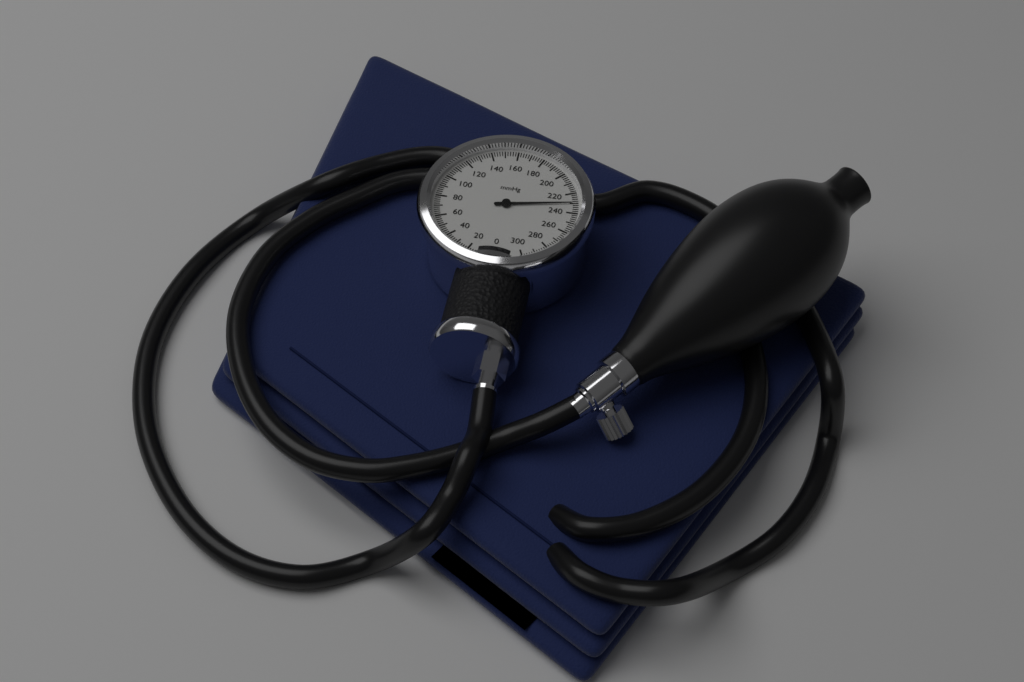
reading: 230 mmHg
